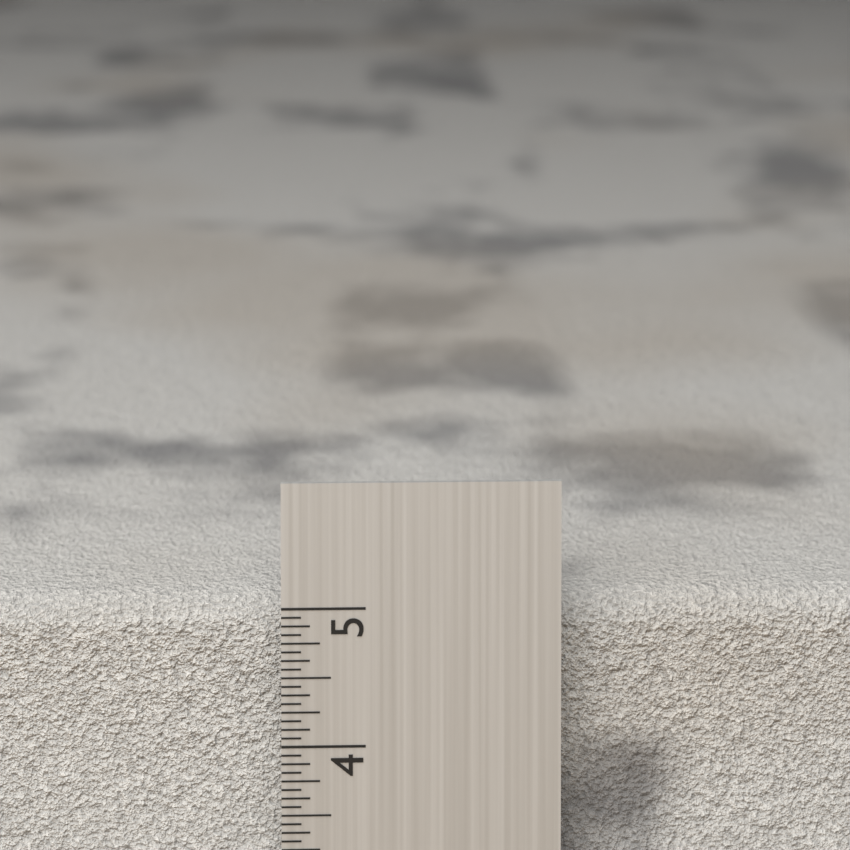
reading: 4.9375 in
